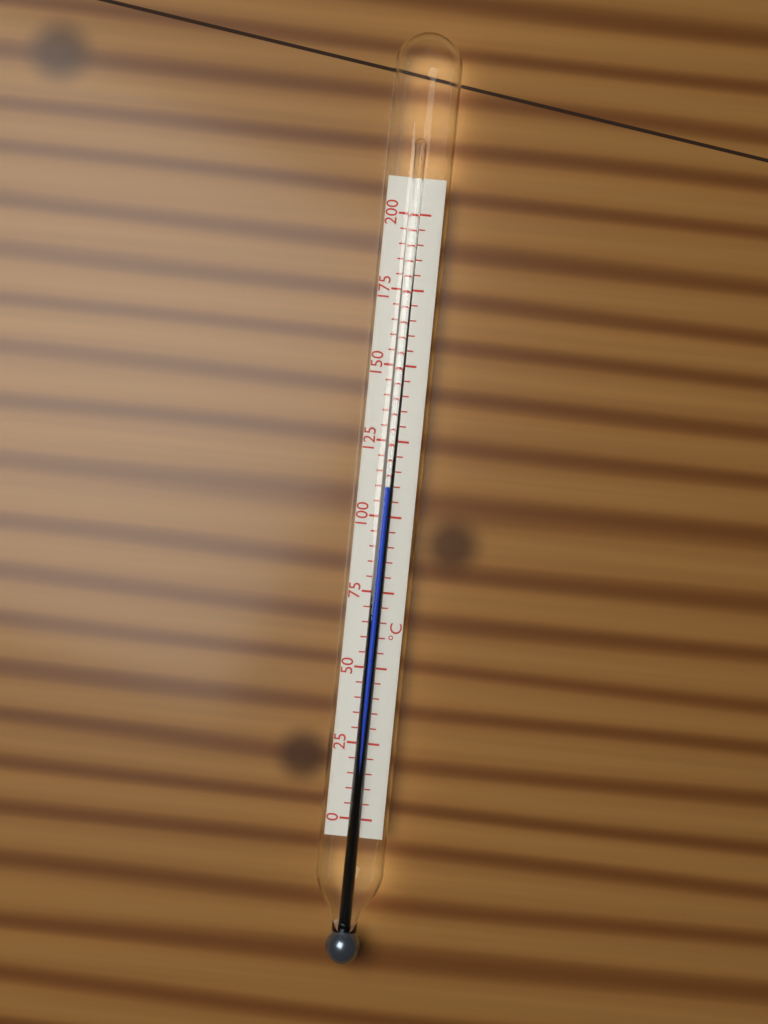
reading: 110 °C
